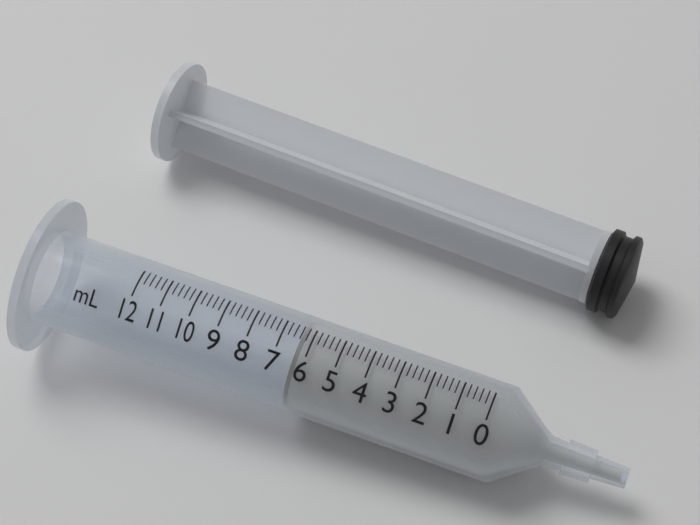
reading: 6.4 ml
